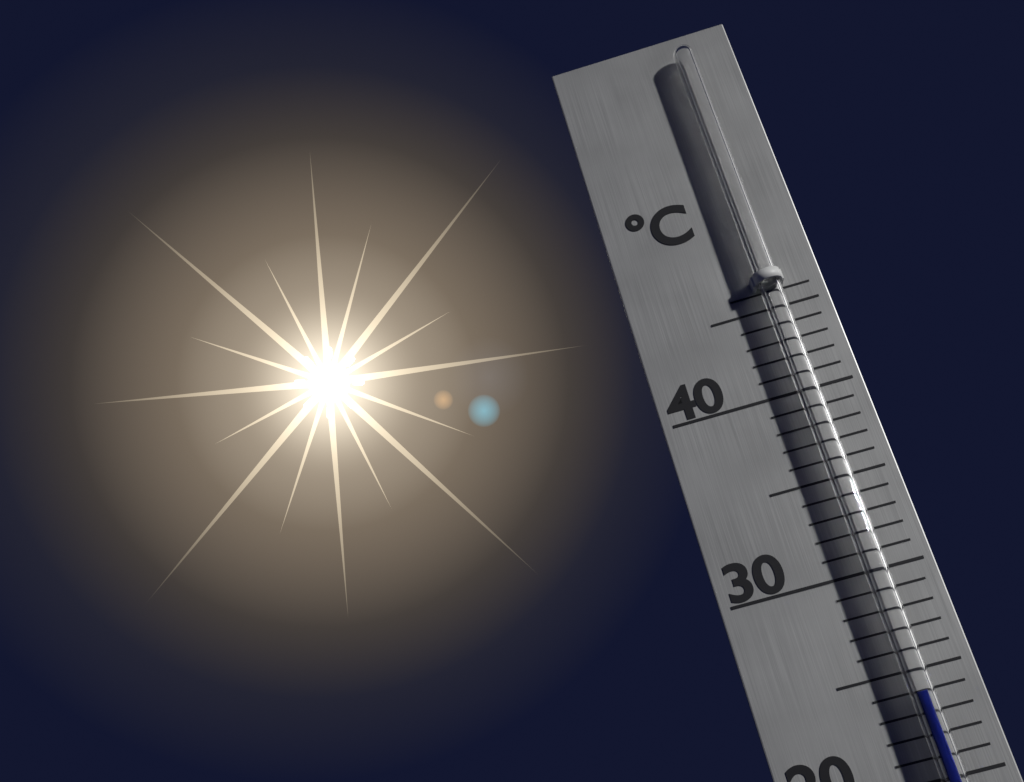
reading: 24 °C
